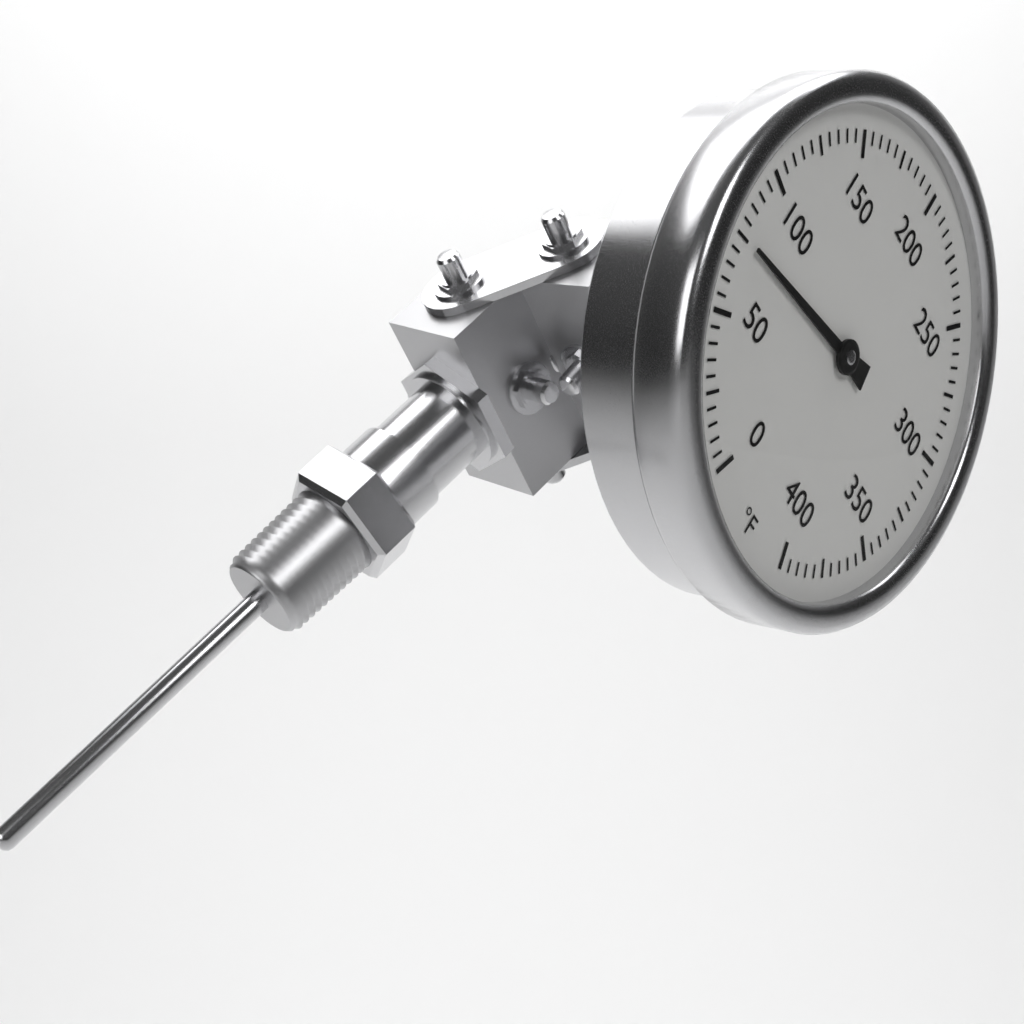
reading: 75 °F
